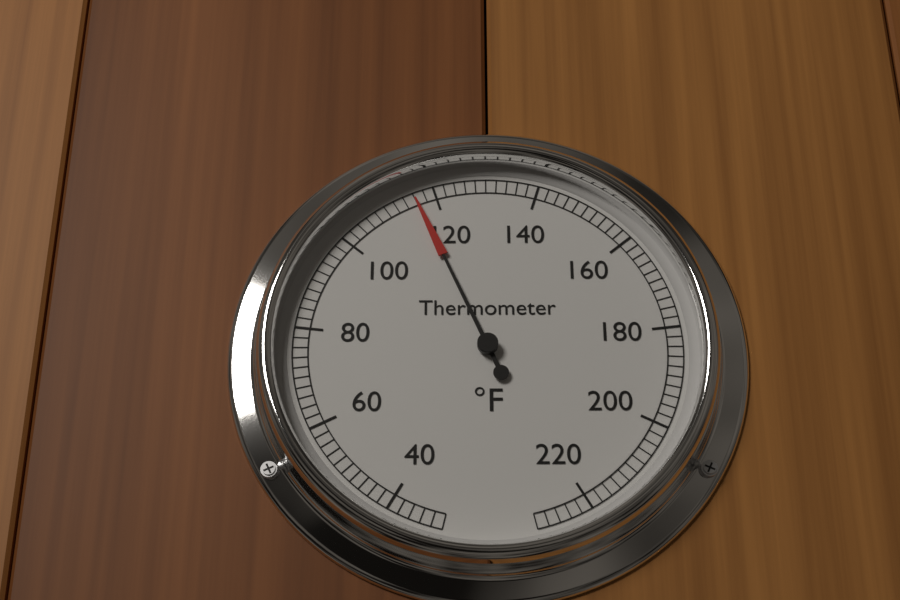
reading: 116 °F
